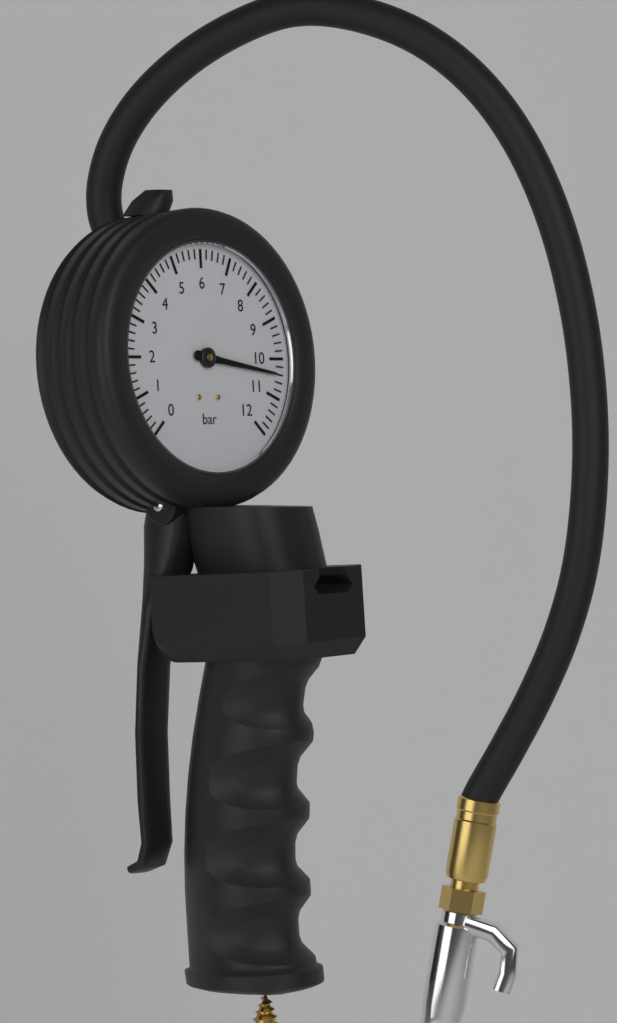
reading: 10.4 bar
